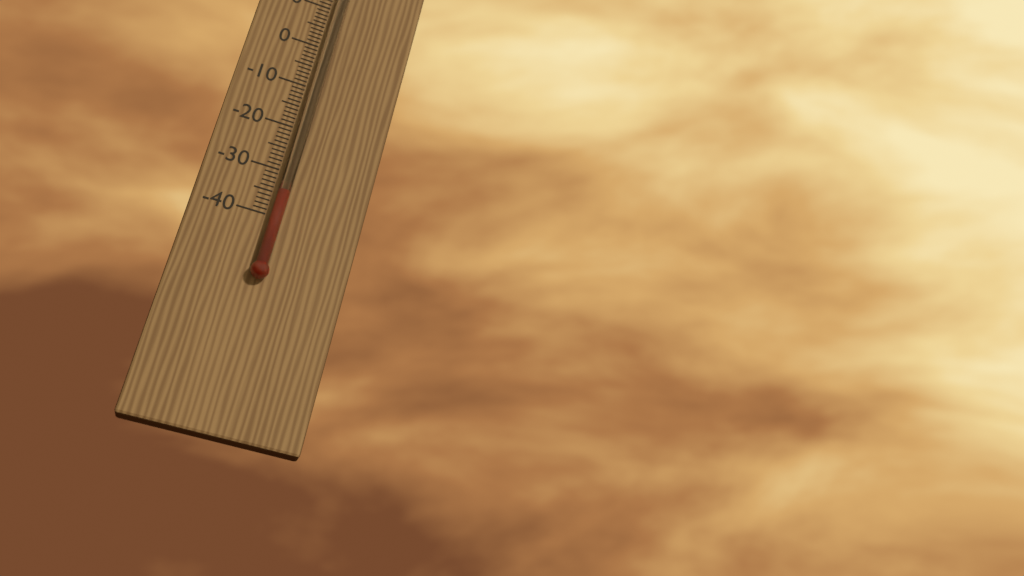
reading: -35 °C
